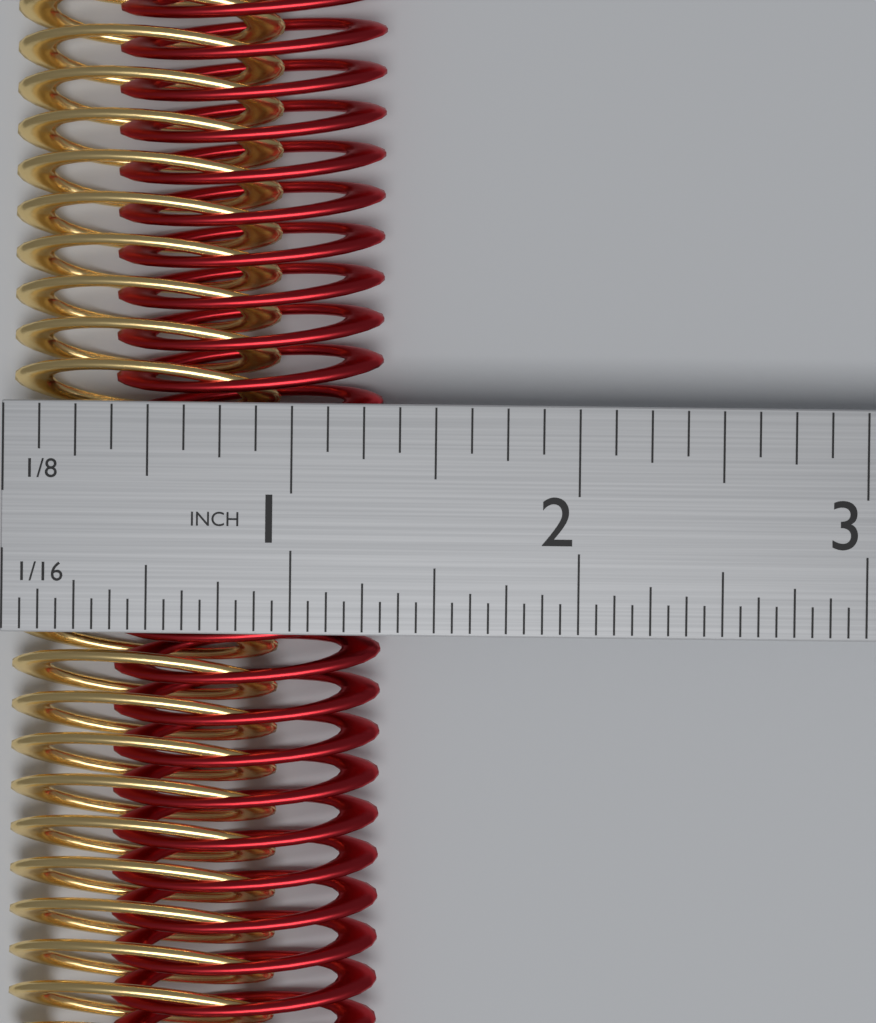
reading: 1.3125 in
